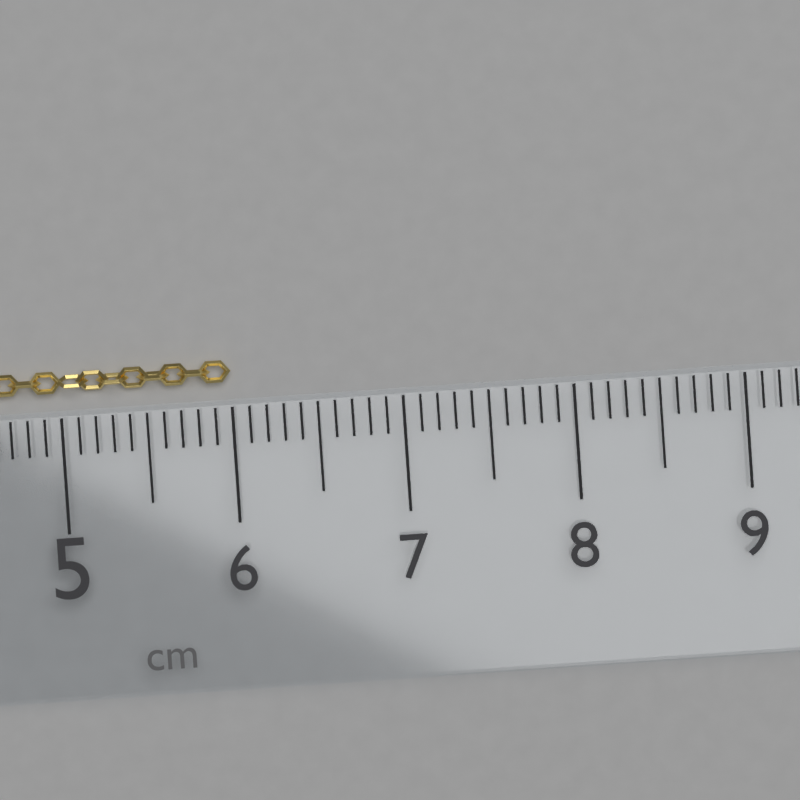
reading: 6.0 cm
